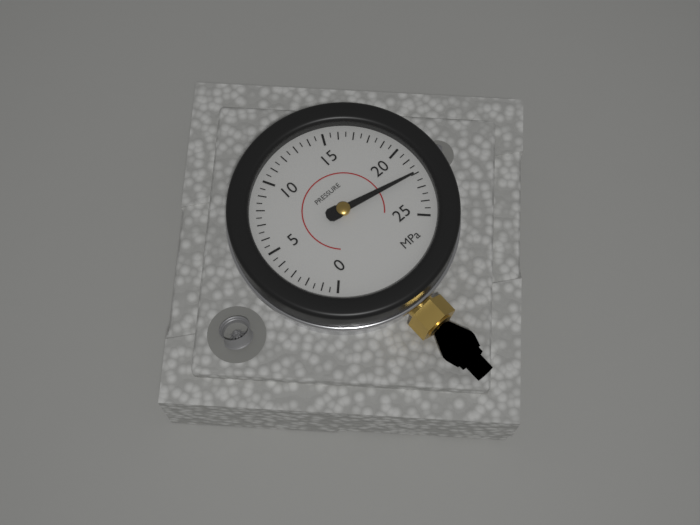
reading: 22.0 MPa
